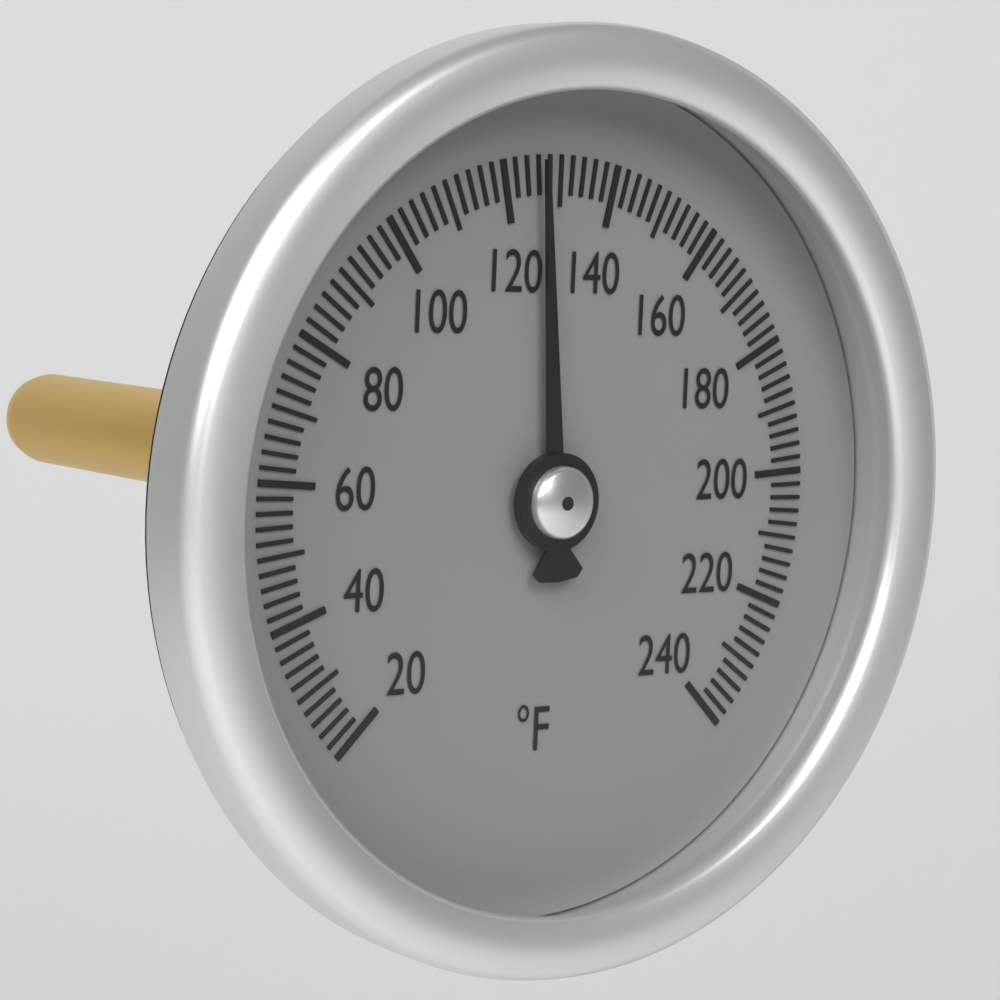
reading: 126 °F
